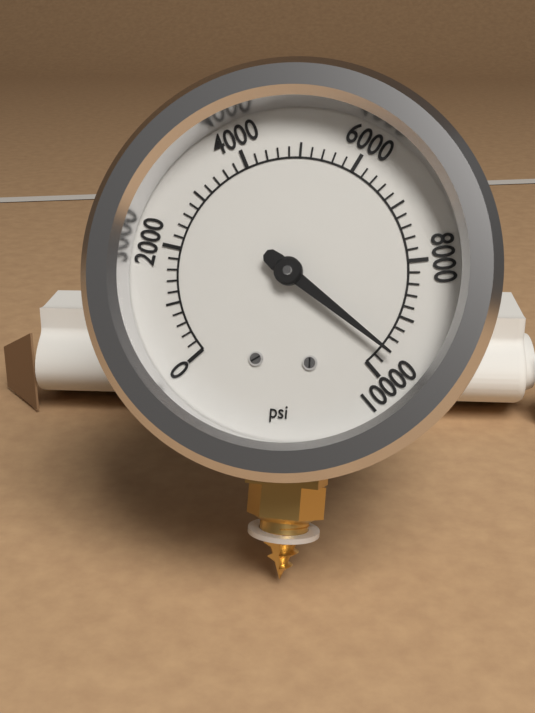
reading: 9600 psi
